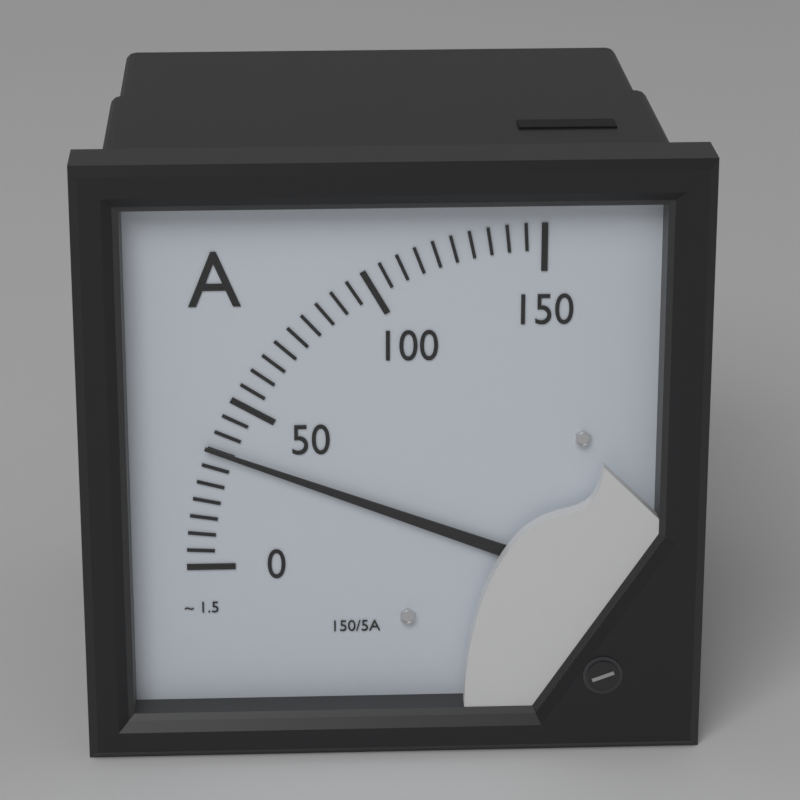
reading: 35 A
